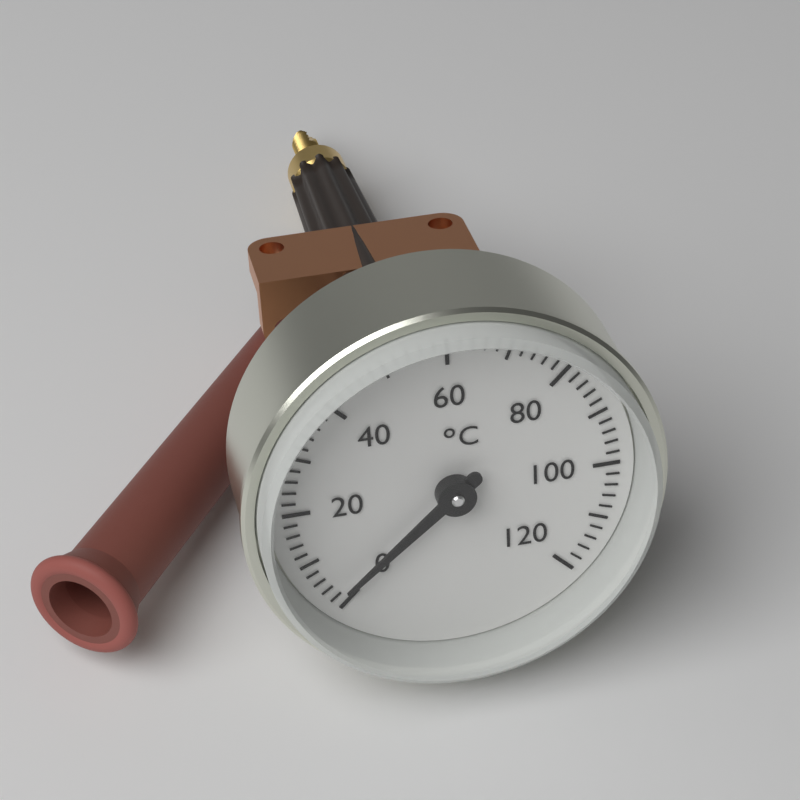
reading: 2 °C
